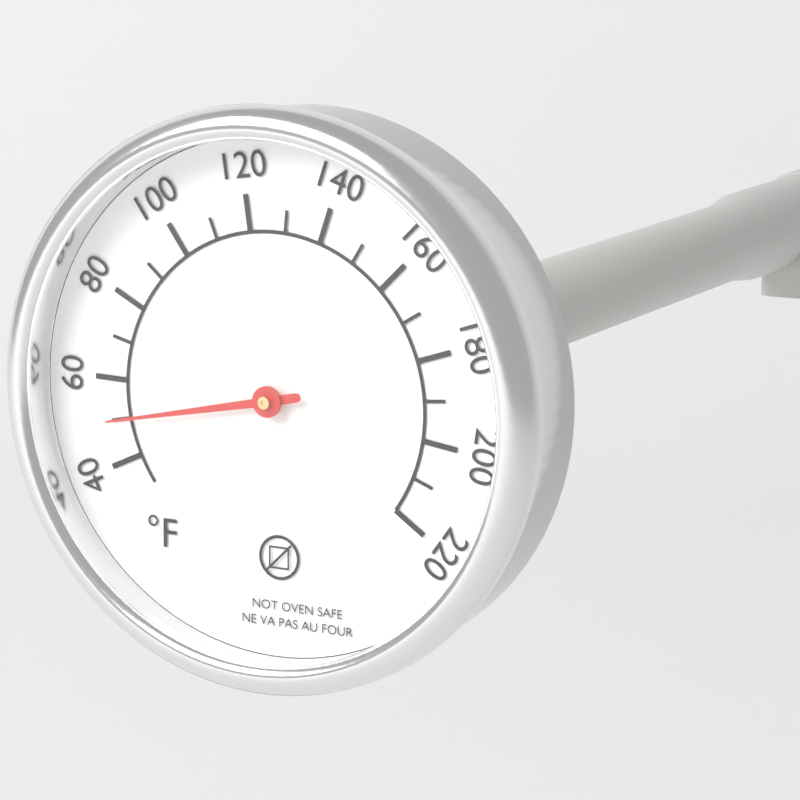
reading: 50 °F
